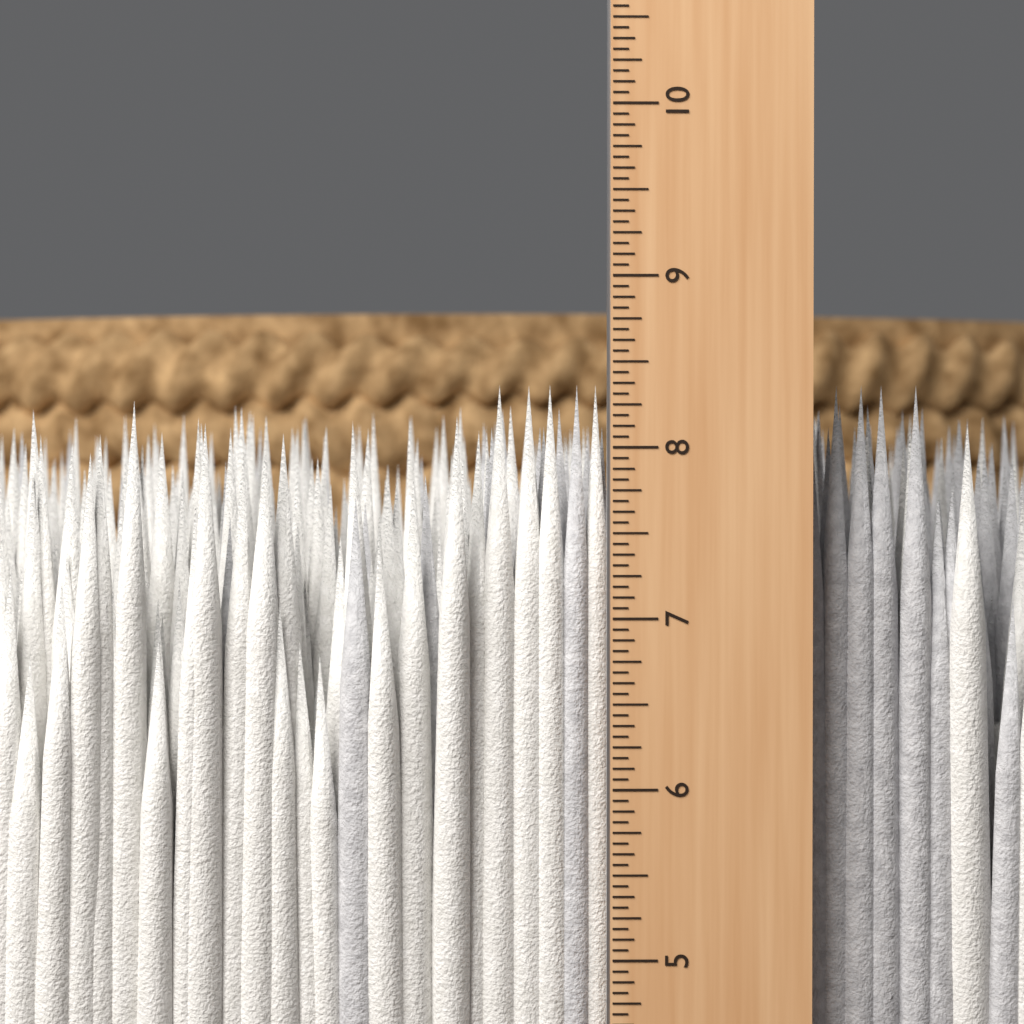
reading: 8.3750 in
